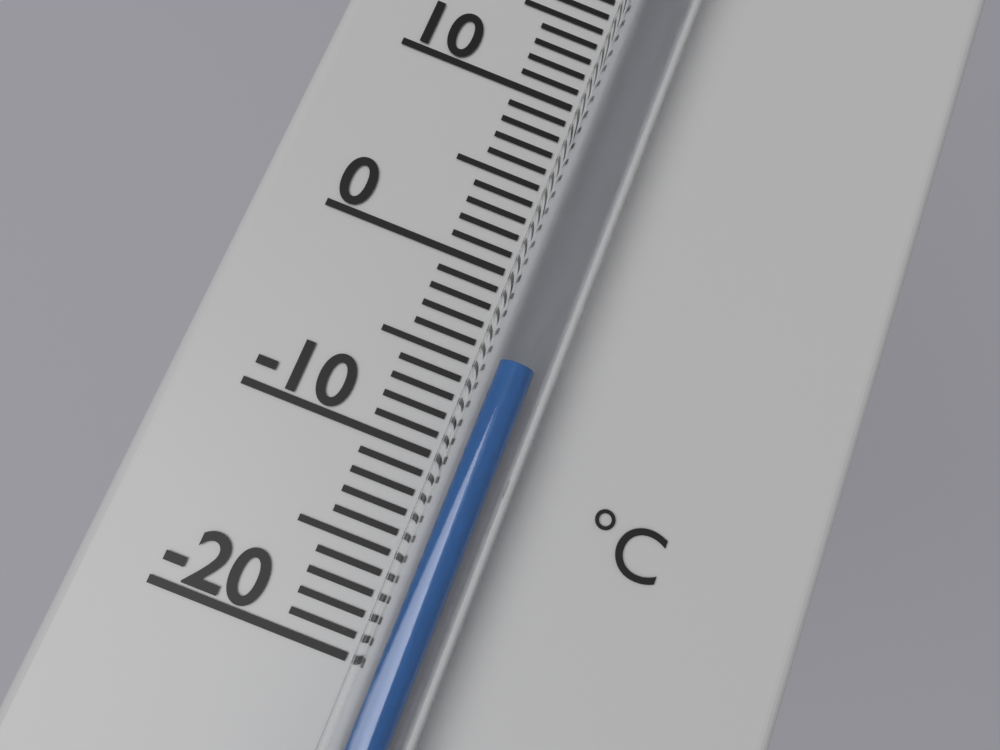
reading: -5 °C
